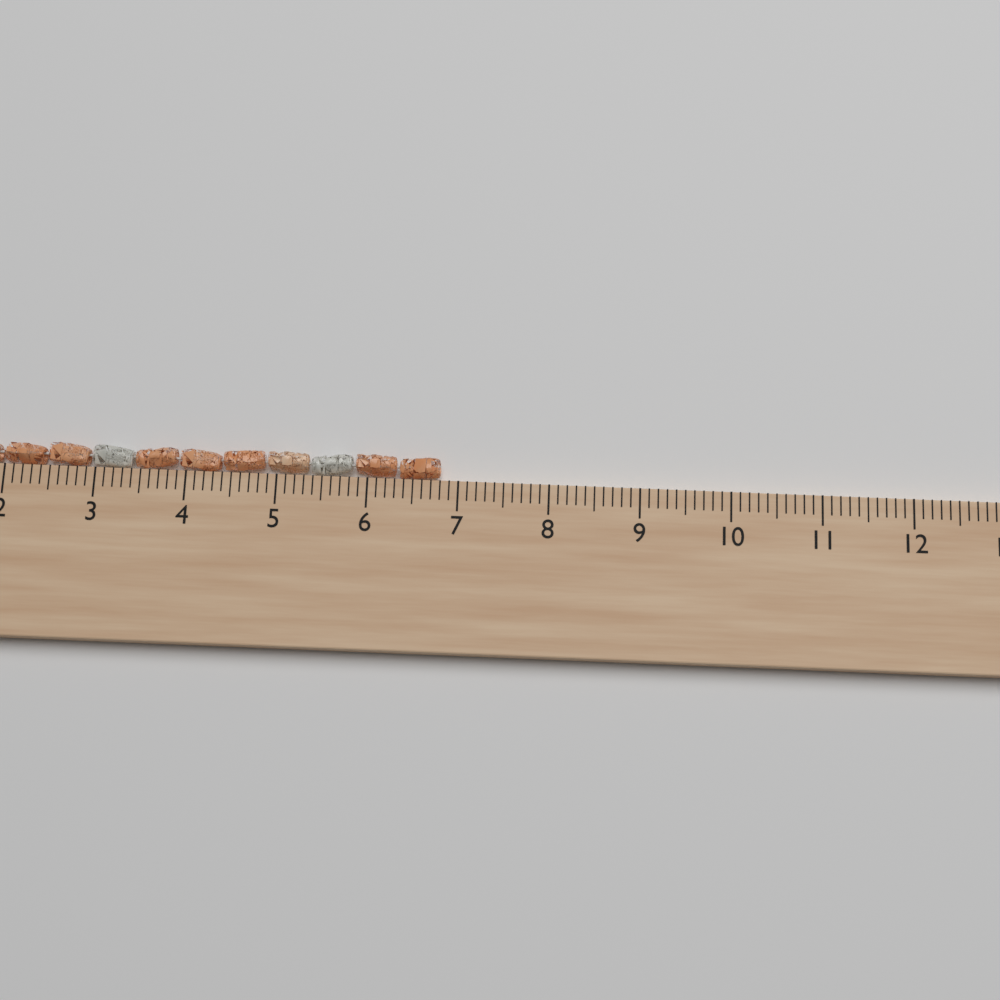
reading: 6.8 cm
